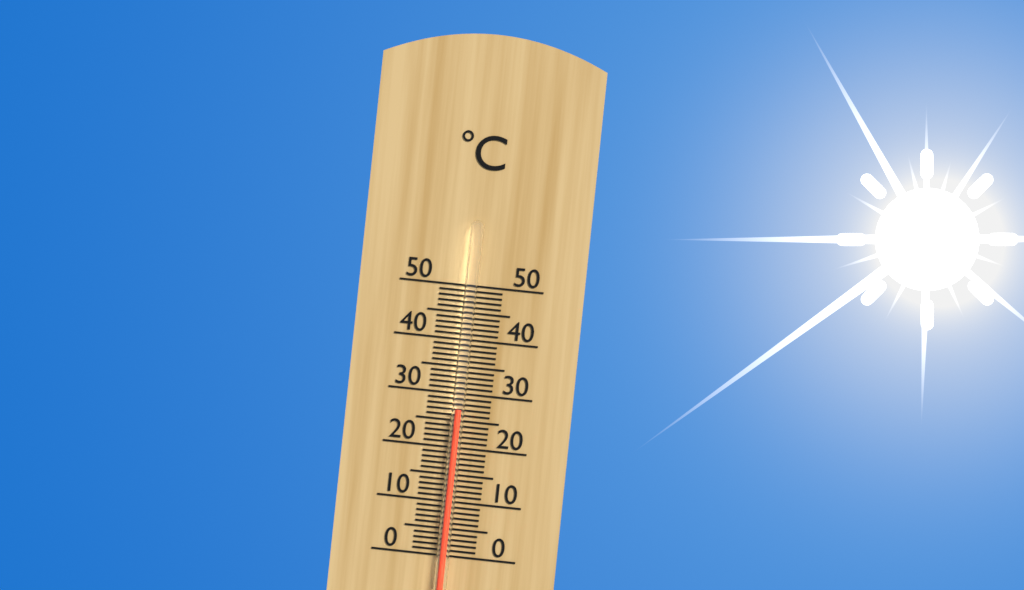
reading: 27 °C
